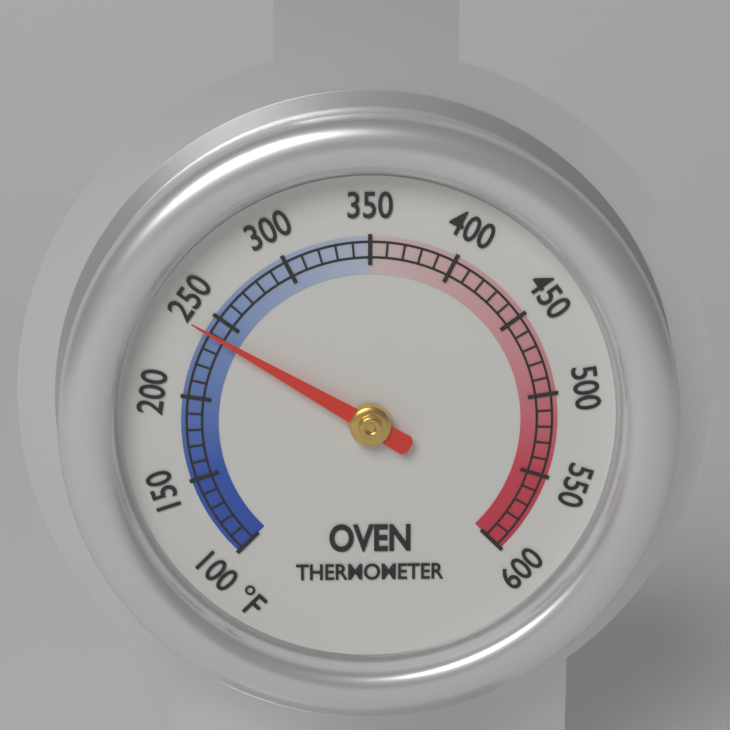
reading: 240 °F
